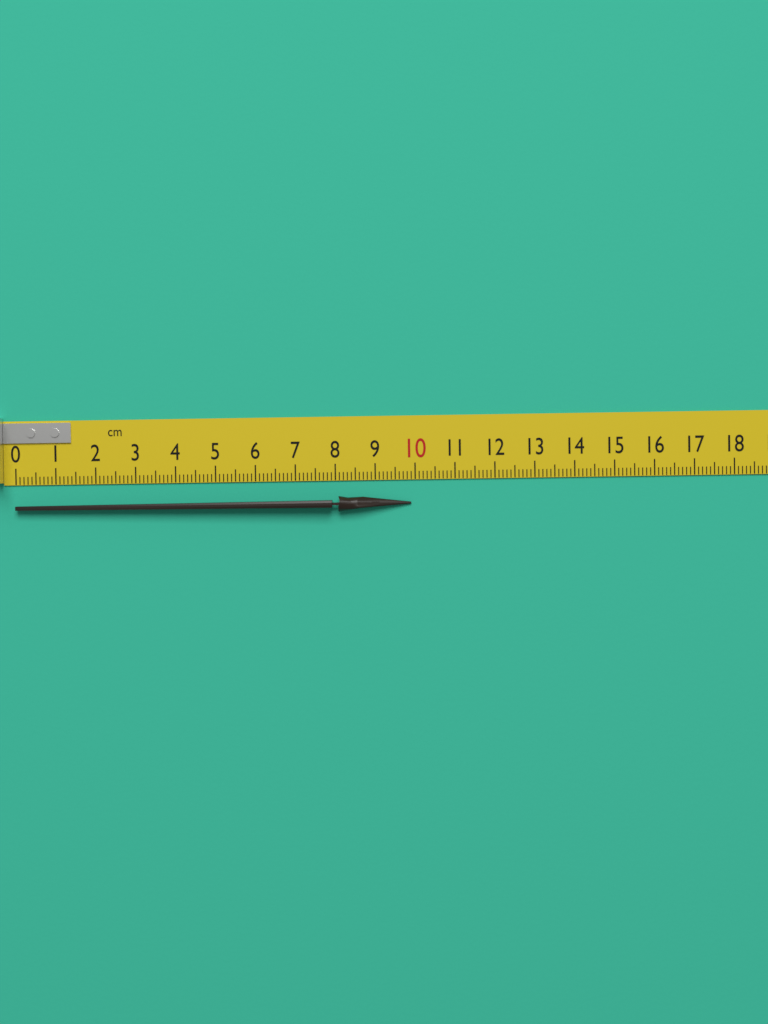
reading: 9.9 cm
